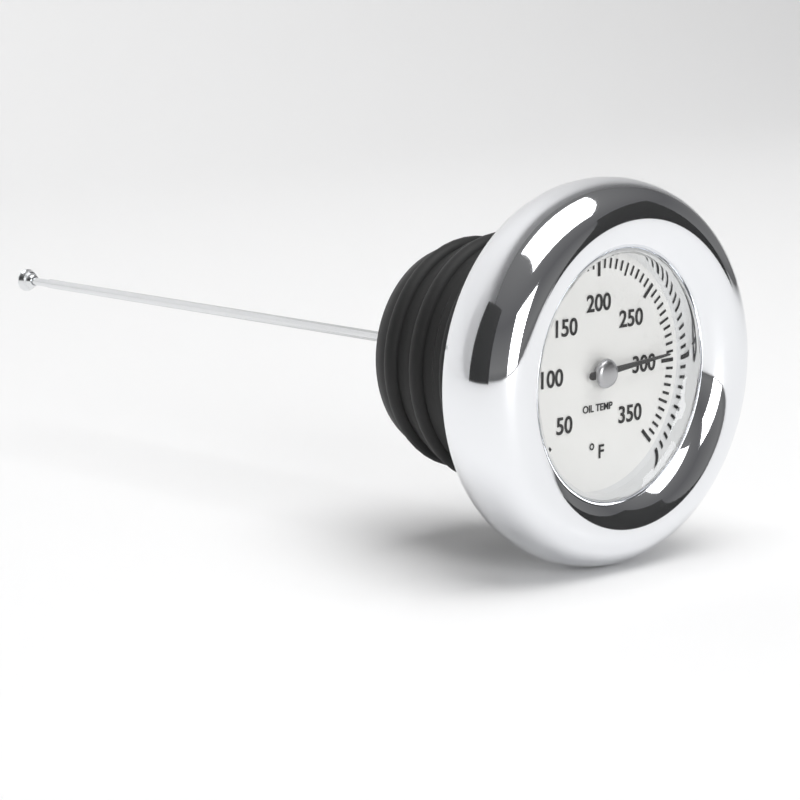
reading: 295 °F
